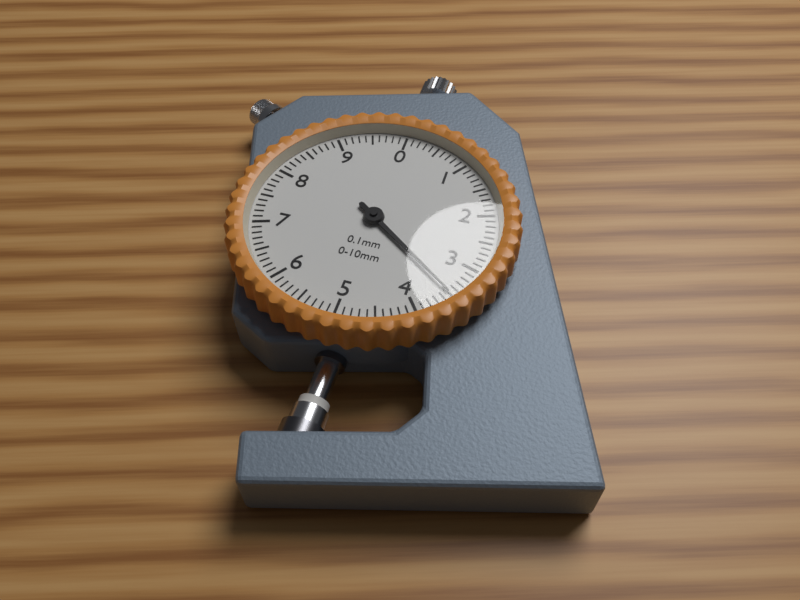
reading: 3.5 mm
